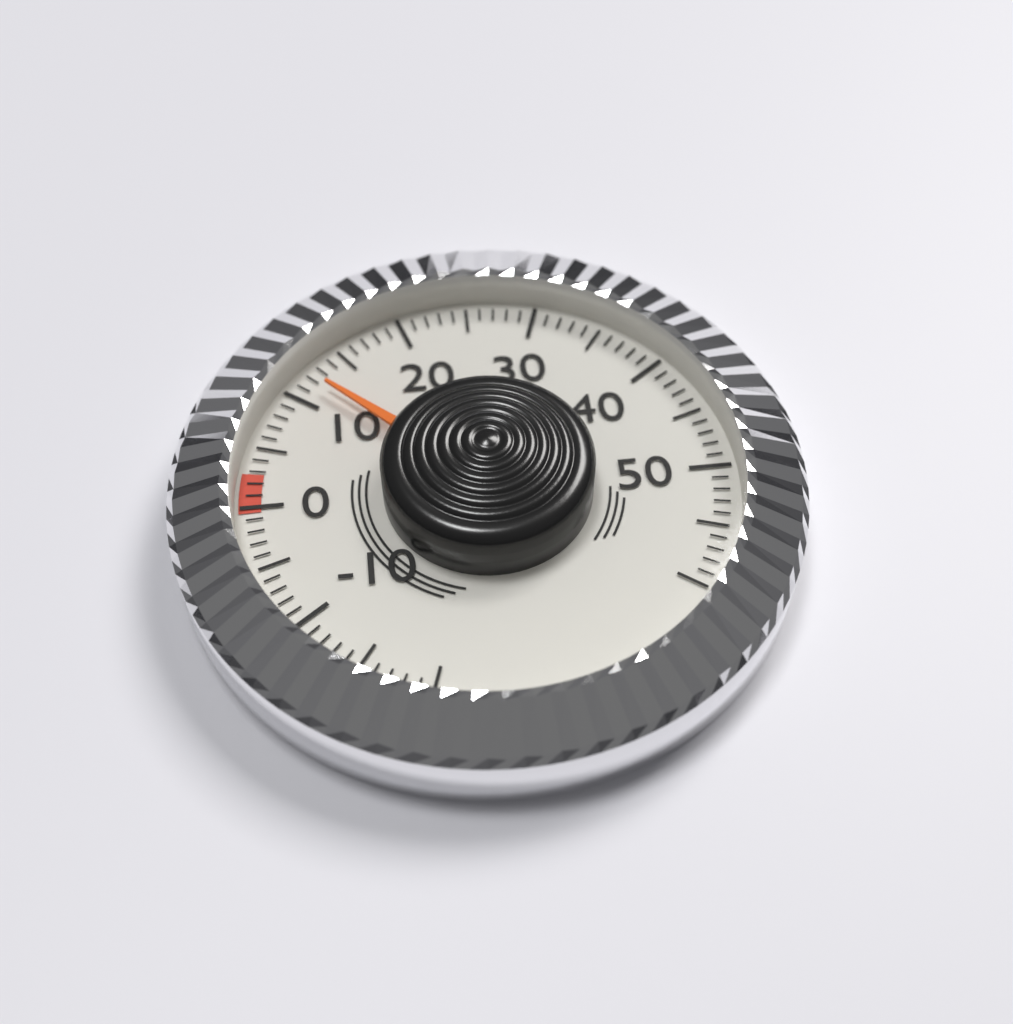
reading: 12 (no unit)
